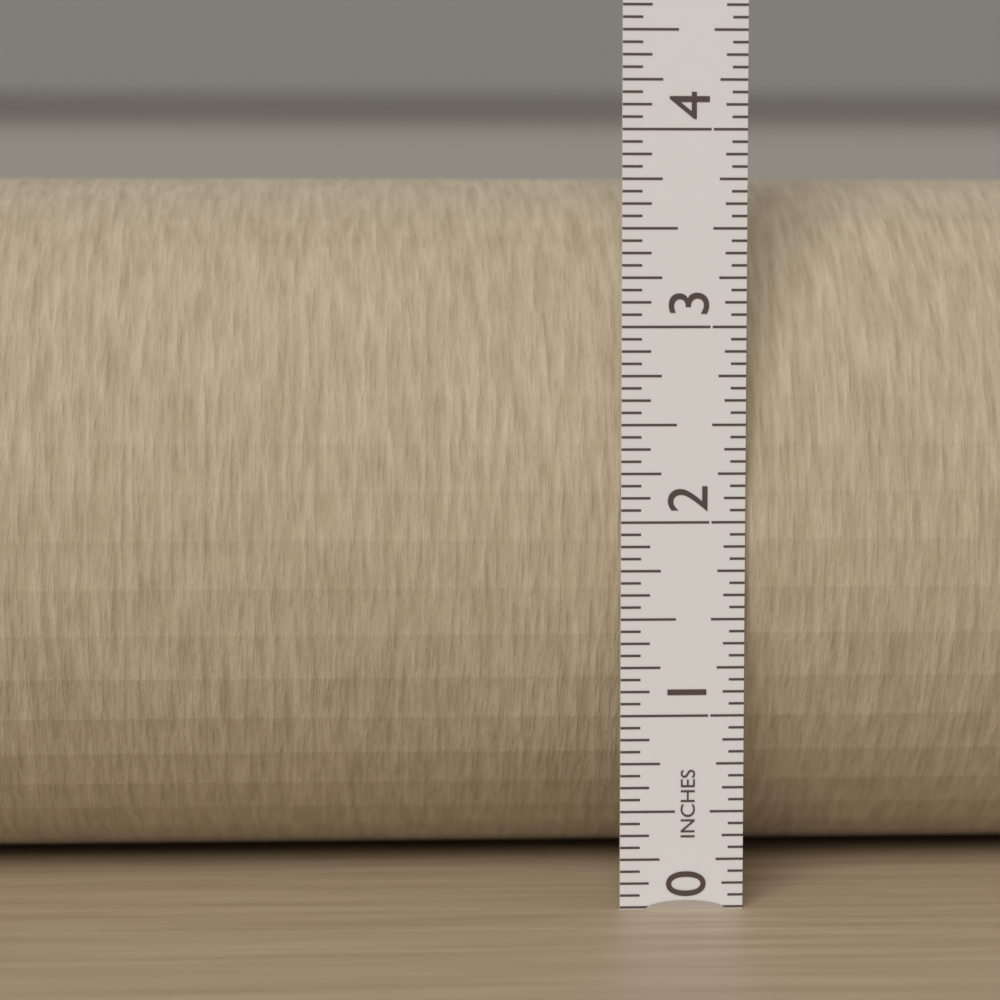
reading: 3.8125 in
